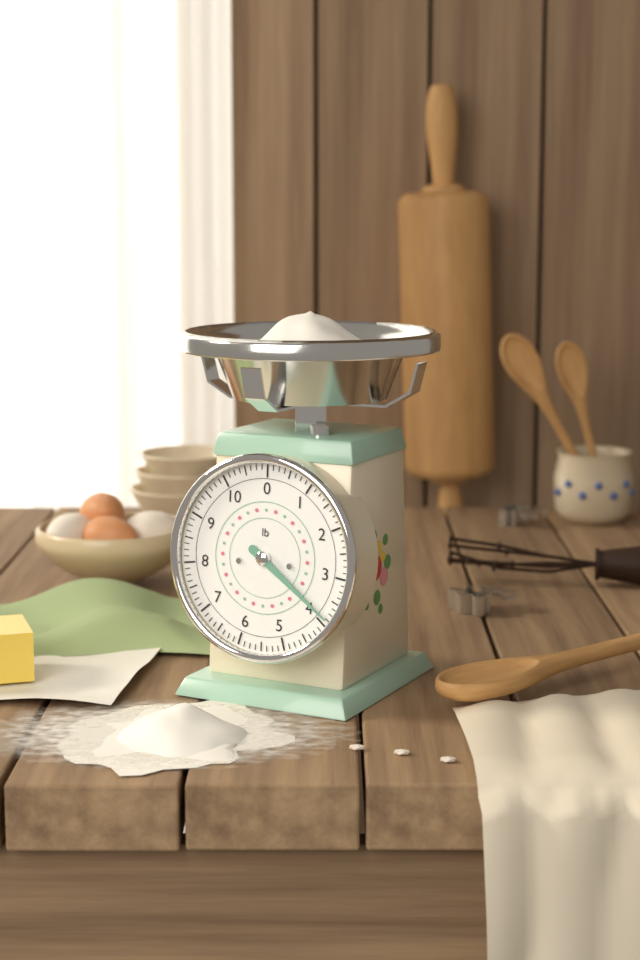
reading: 3.875 lb
